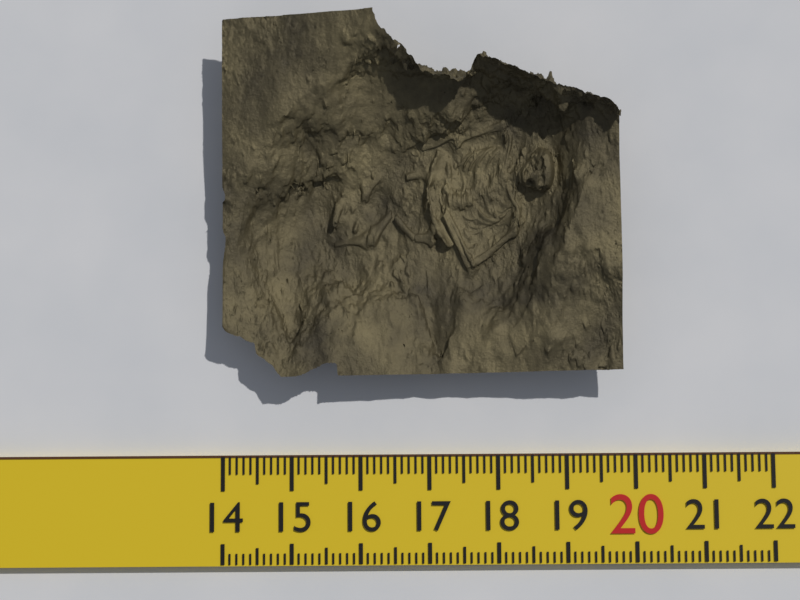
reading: 19.8 (no unit)
